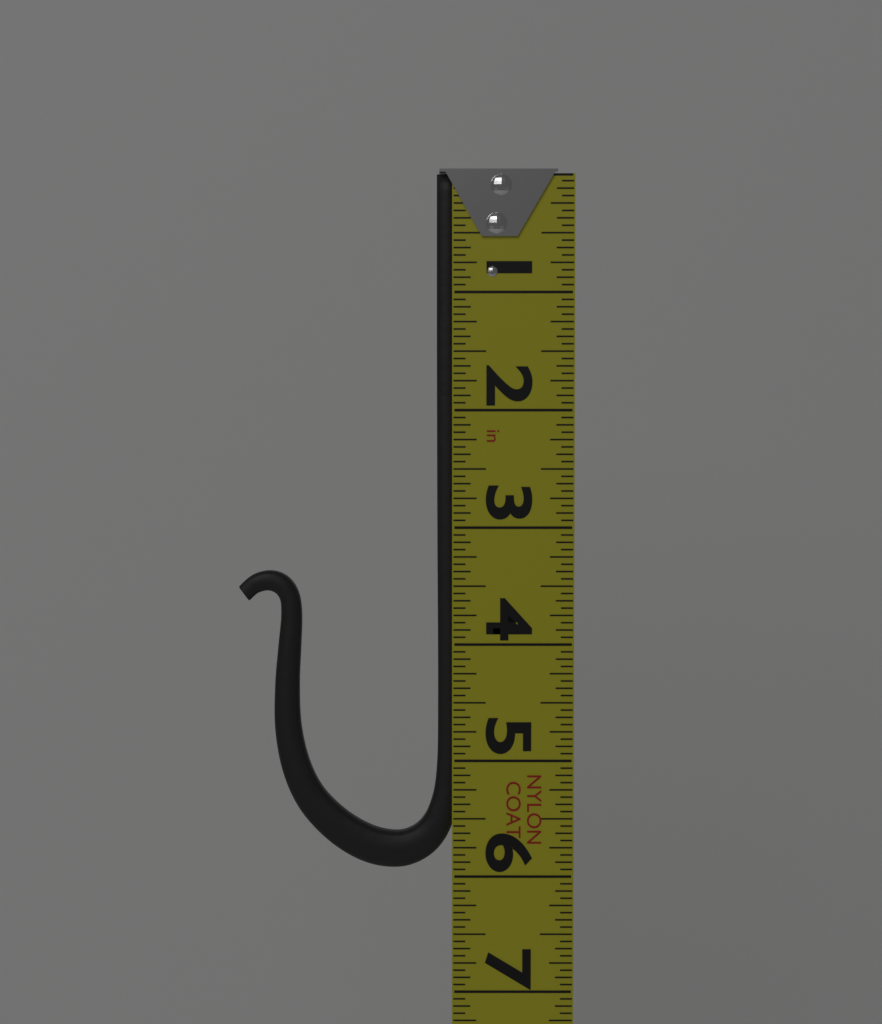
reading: 5.9375 in
